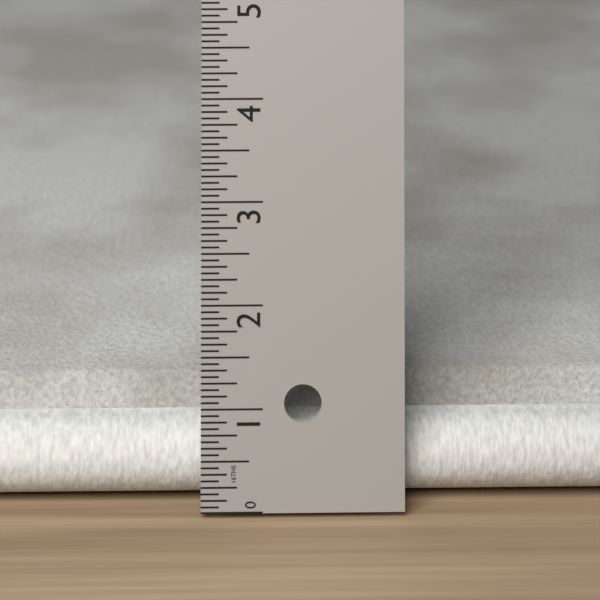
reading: 1.0000 in
